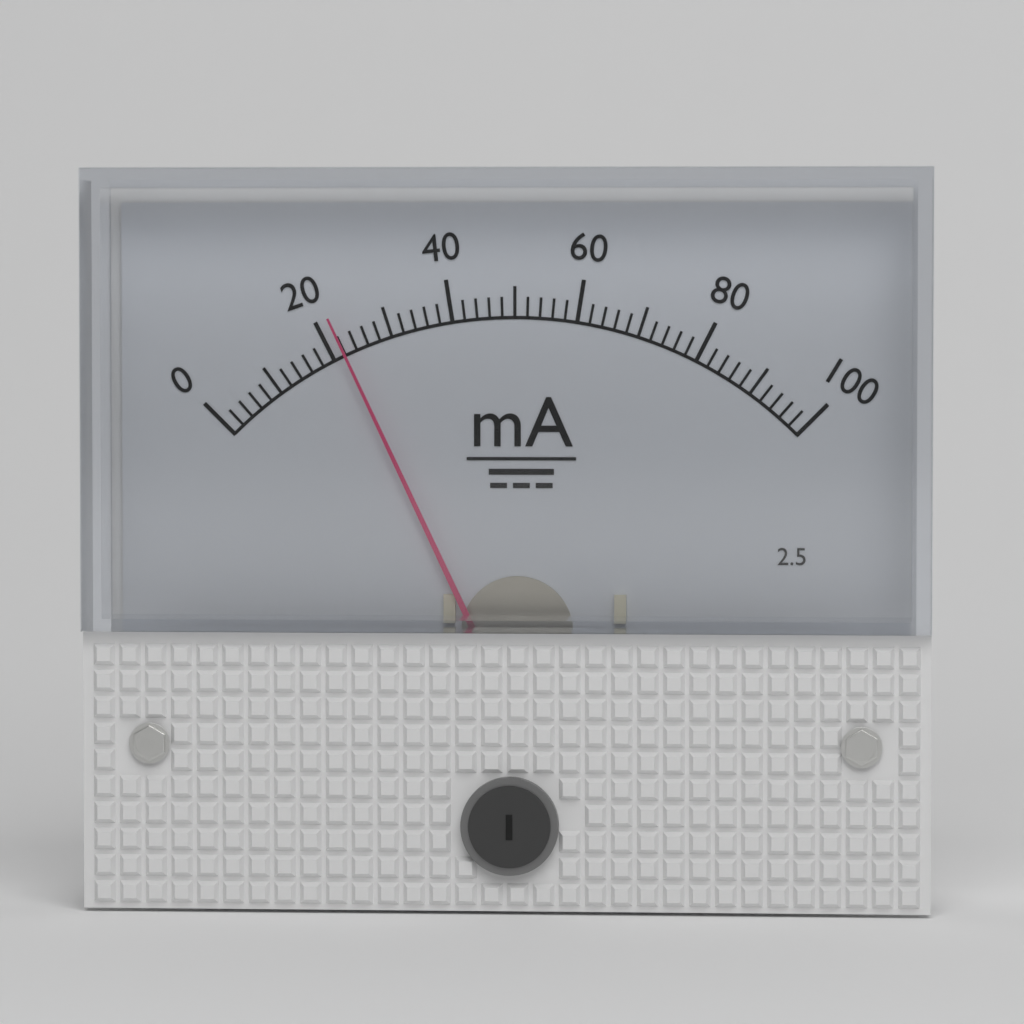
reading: 22 mA
